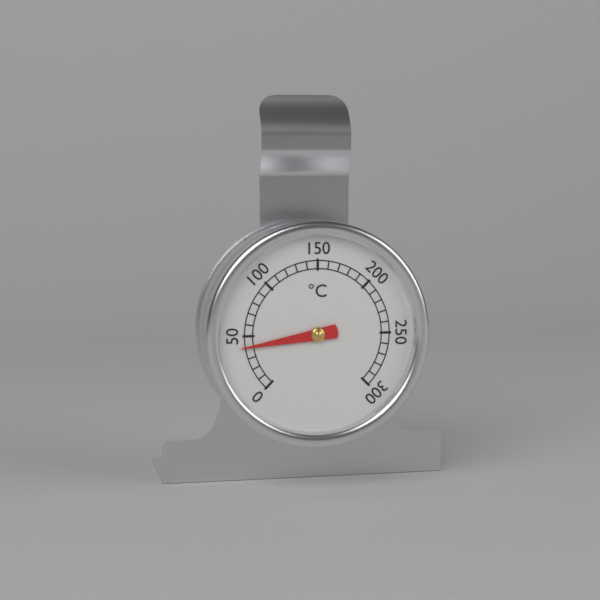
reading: 40 °C
